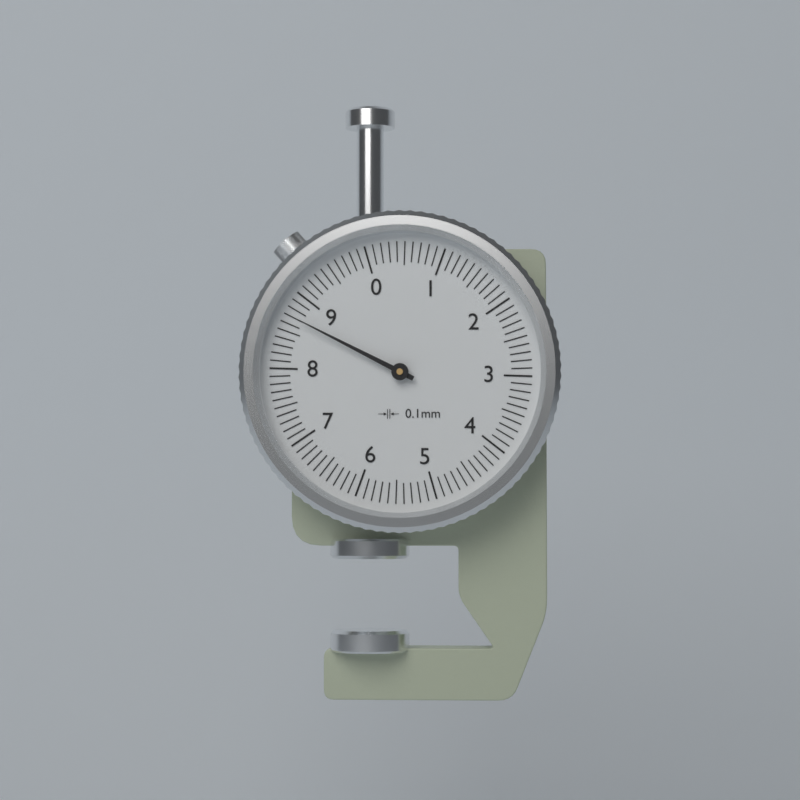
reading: 8.7 mm
